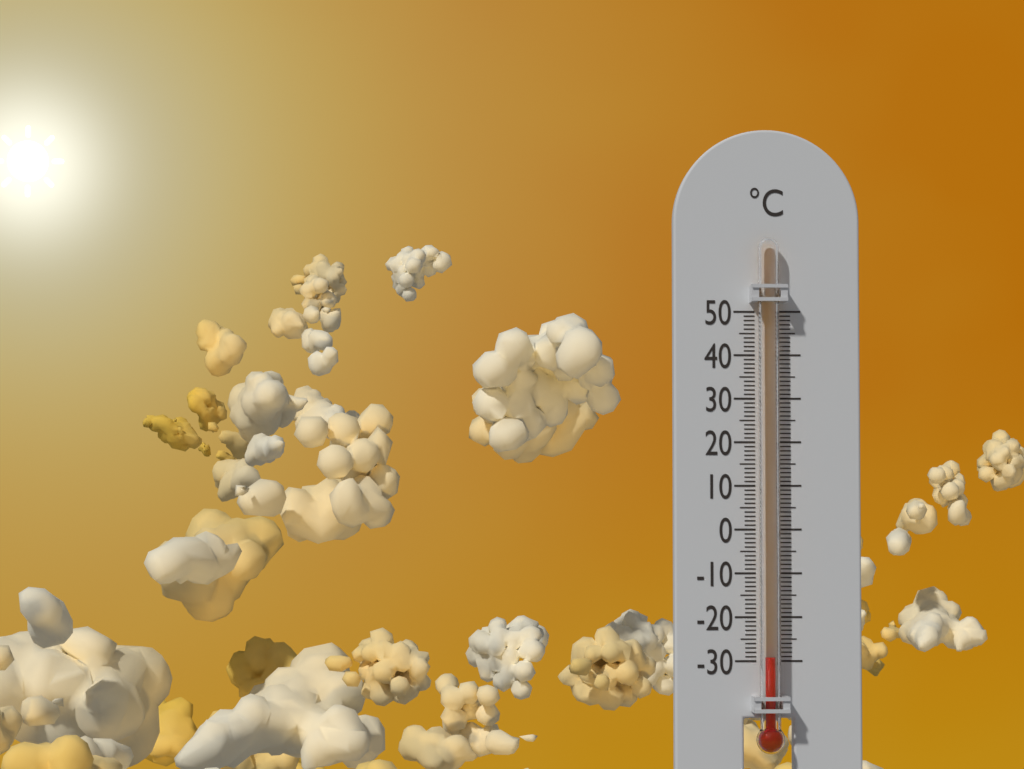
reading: -29 °C
